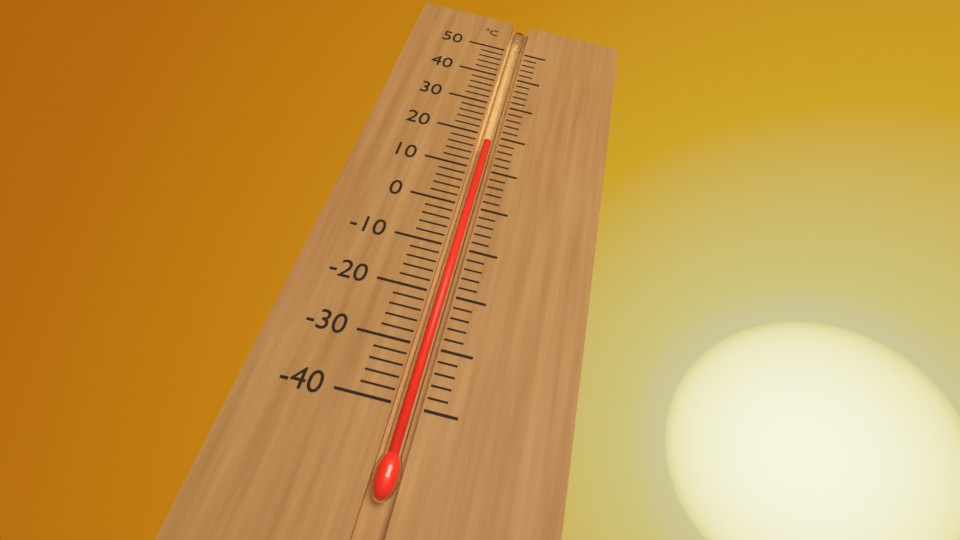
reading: 18 °C
